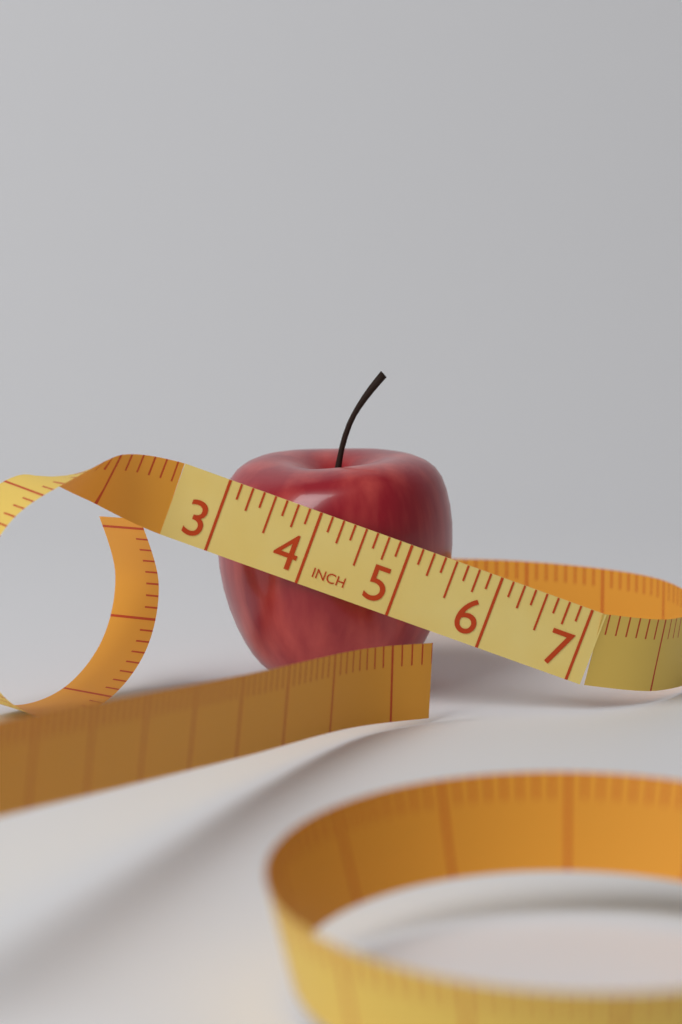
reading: 5.625 in
